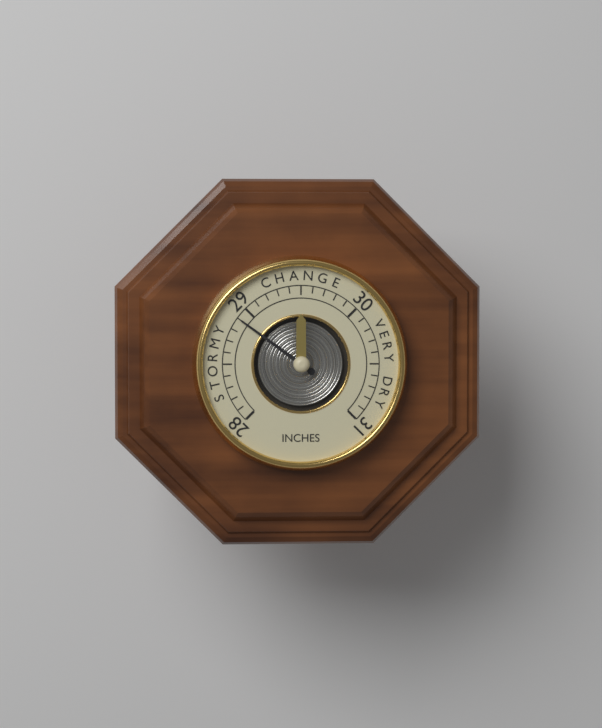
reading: 28.9 inches
